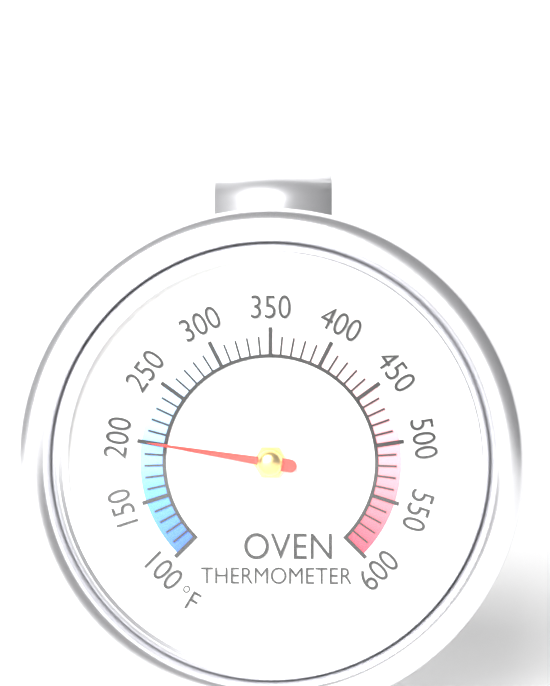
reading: 200 °F
